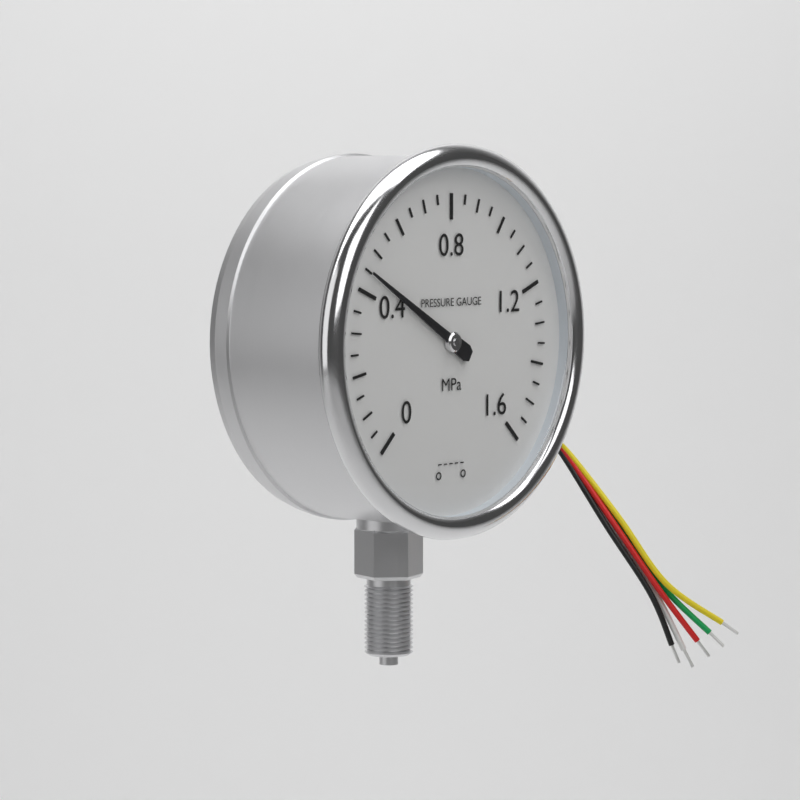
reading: 0.45 MPa
